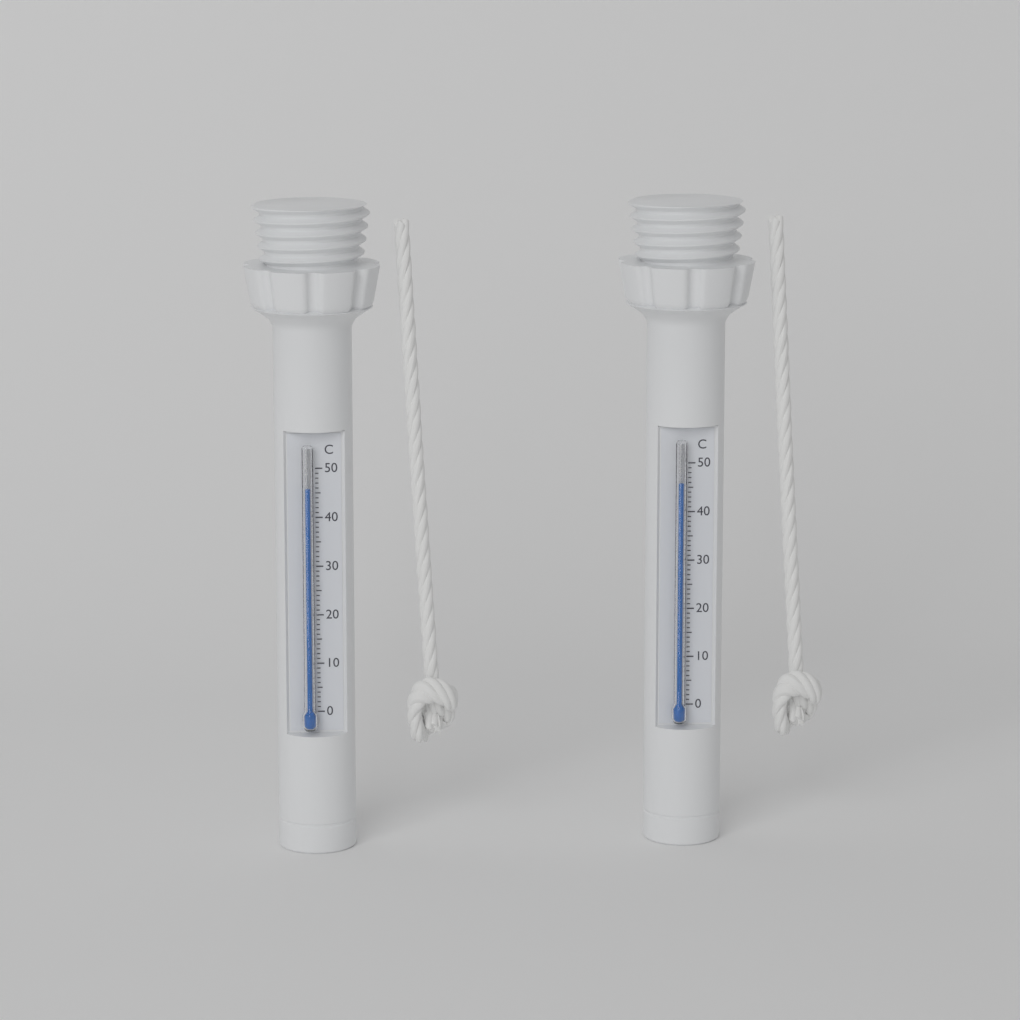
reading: 46 °C
